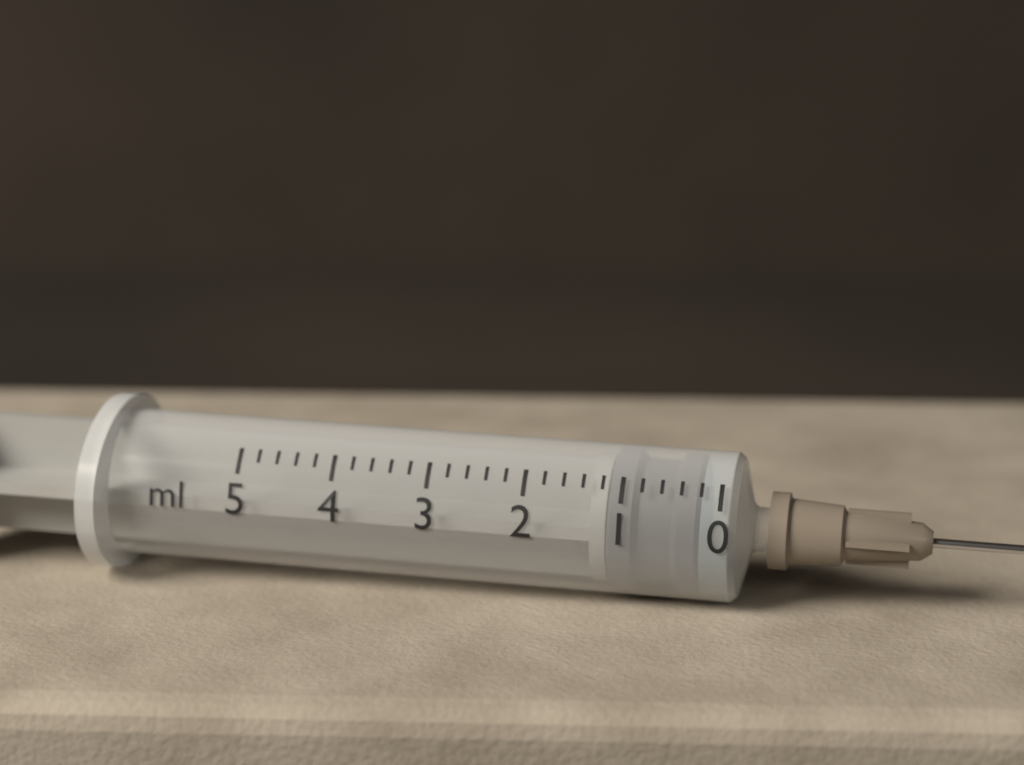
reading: 0.2 ml
